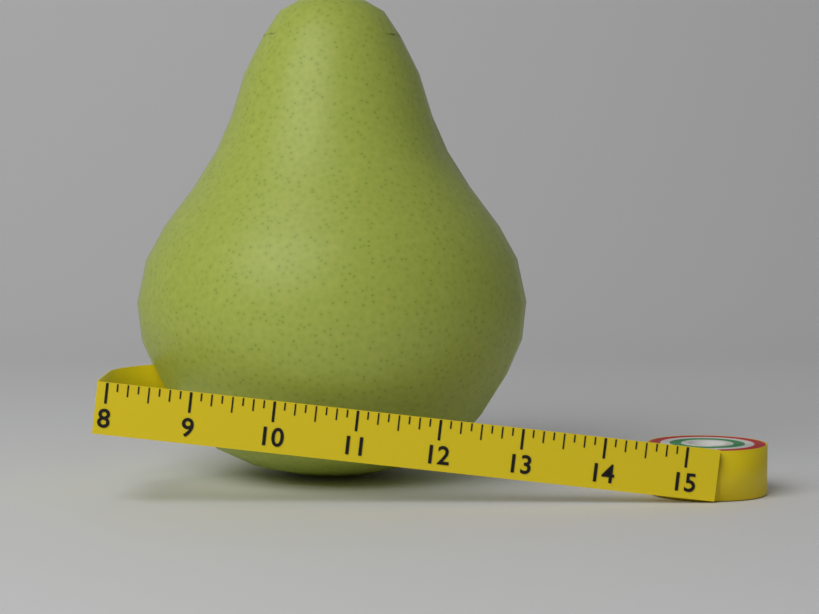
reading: 13.125 (no unit)
